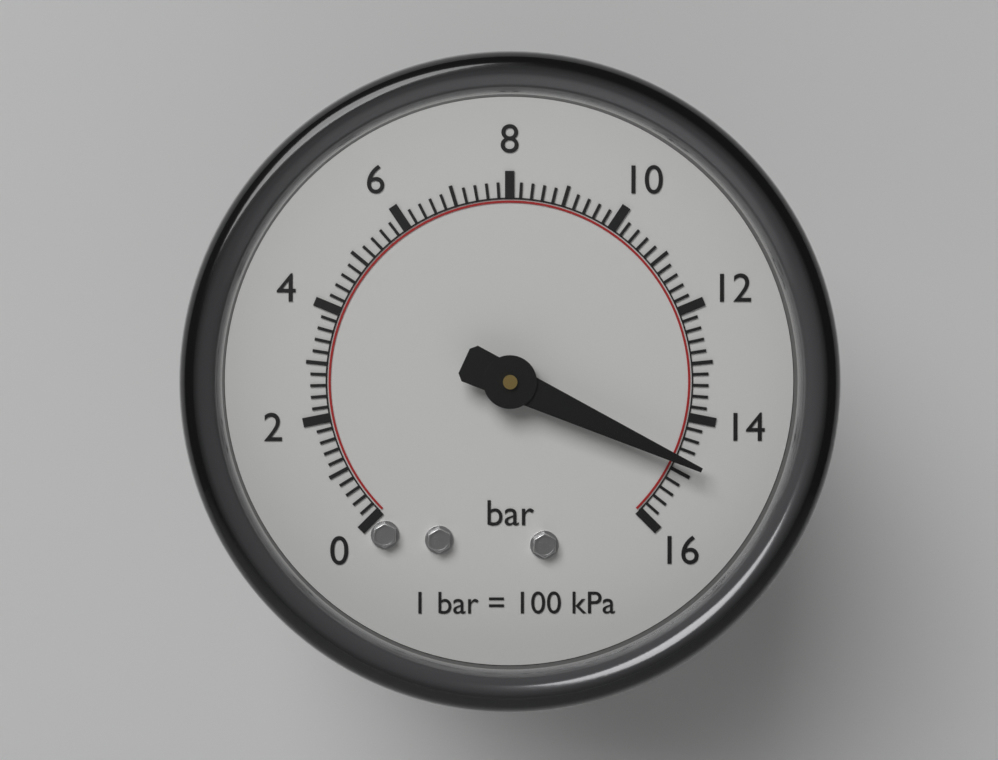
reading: 14.8 bar
